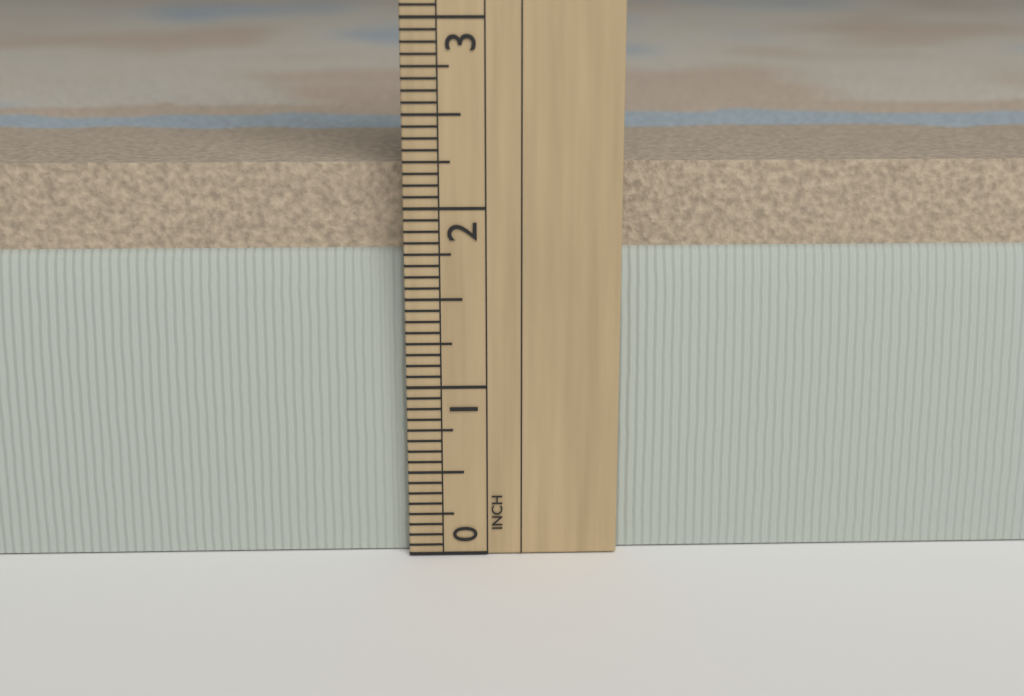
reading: 2.2500 in
